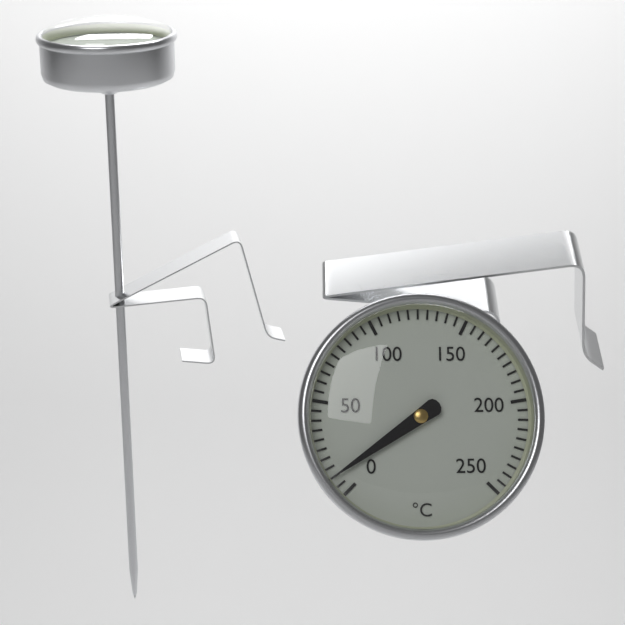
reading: 10 °C
